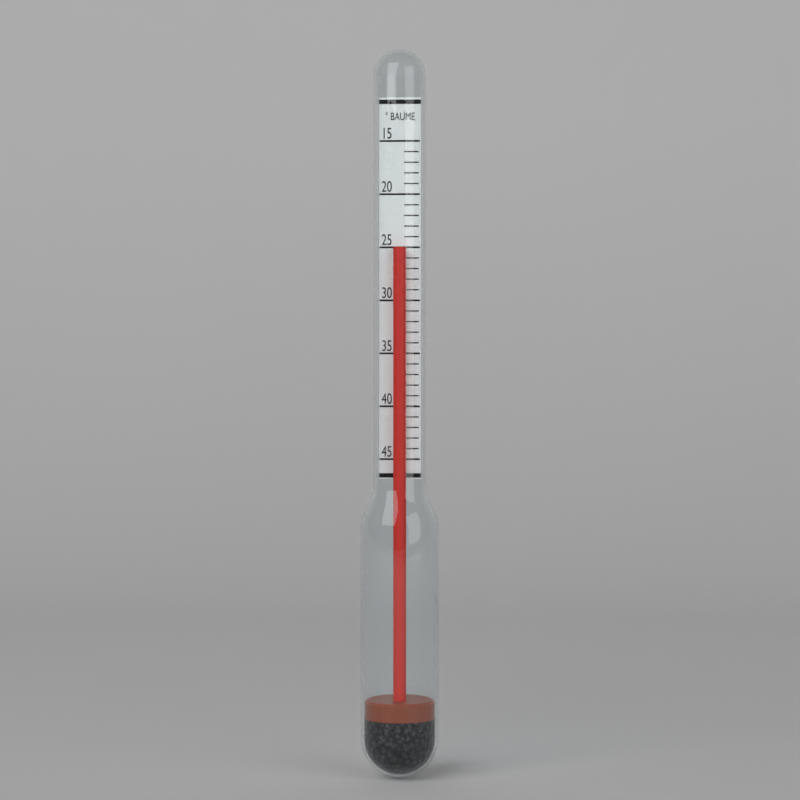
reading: 25 °Baumé
